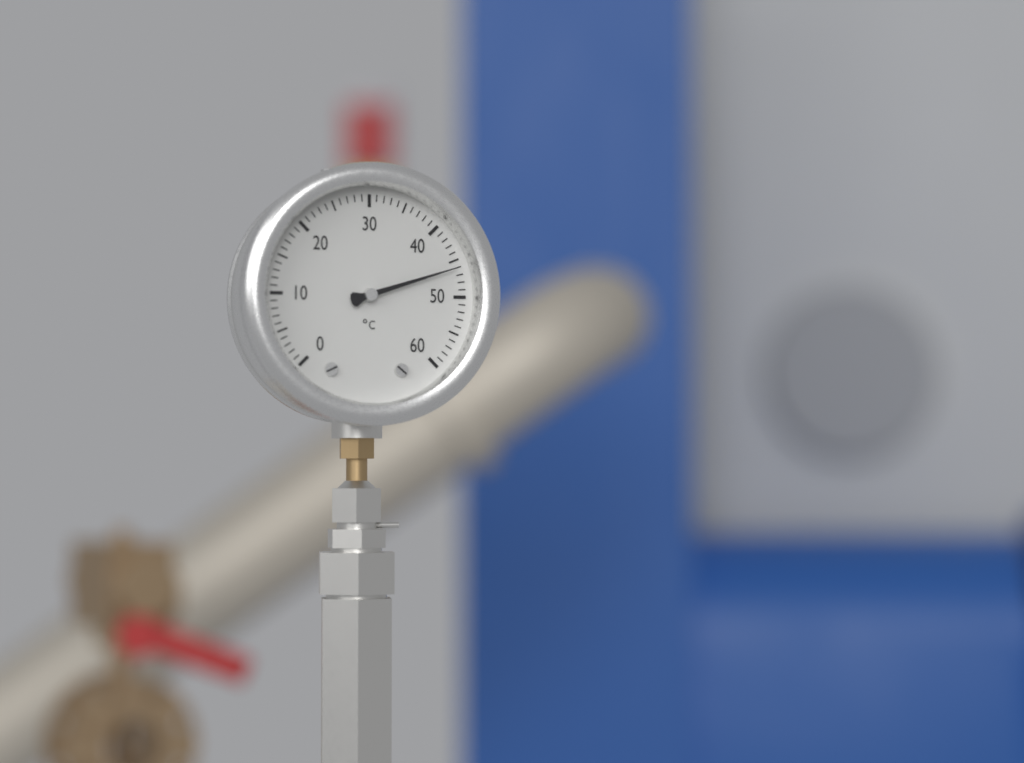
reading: 46 °C
